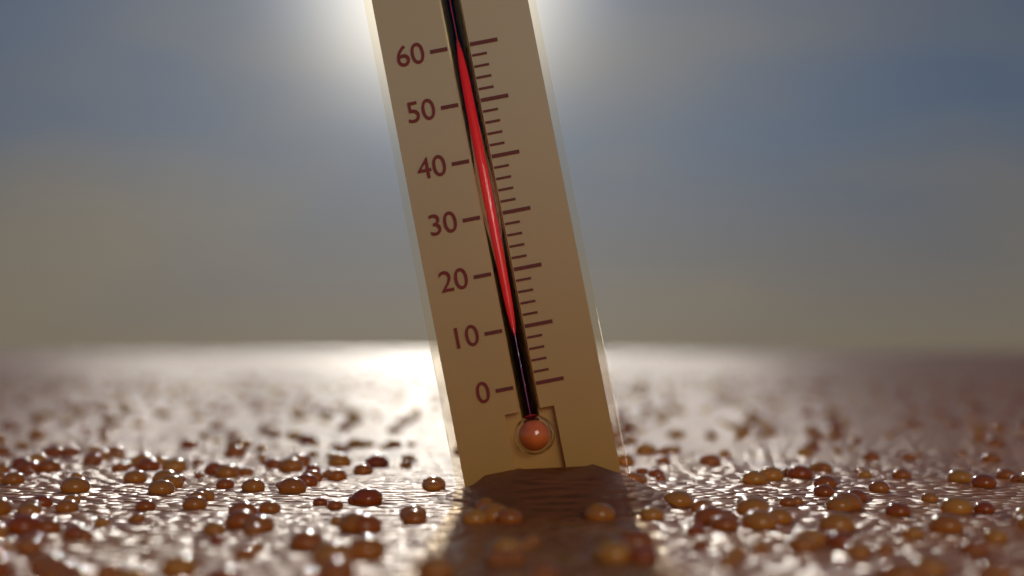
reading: 59 (no unit)
